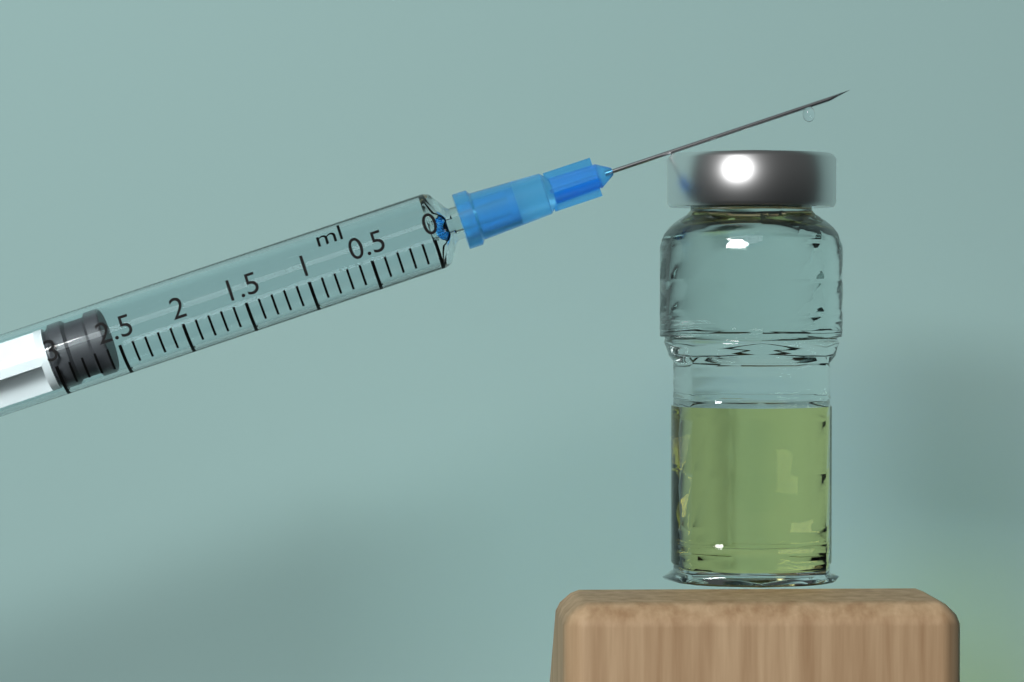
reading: 2.6 ml
